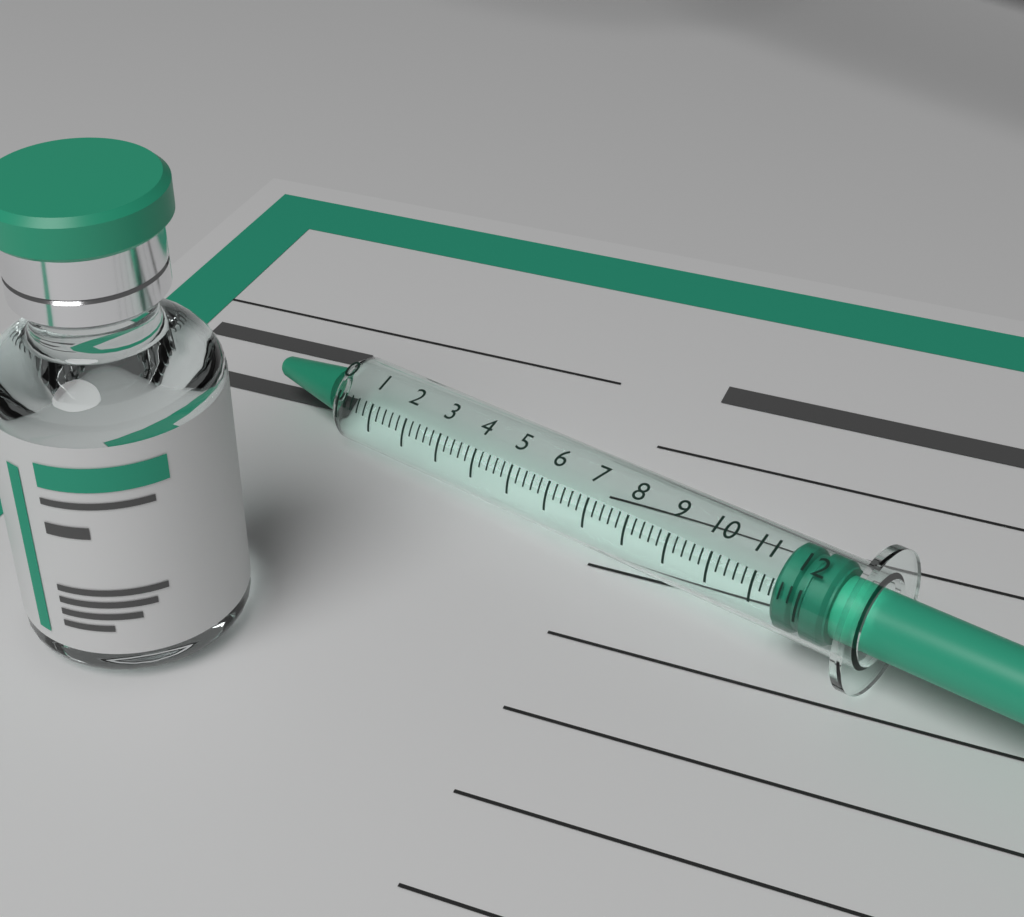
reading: 11.4 (no unit)
